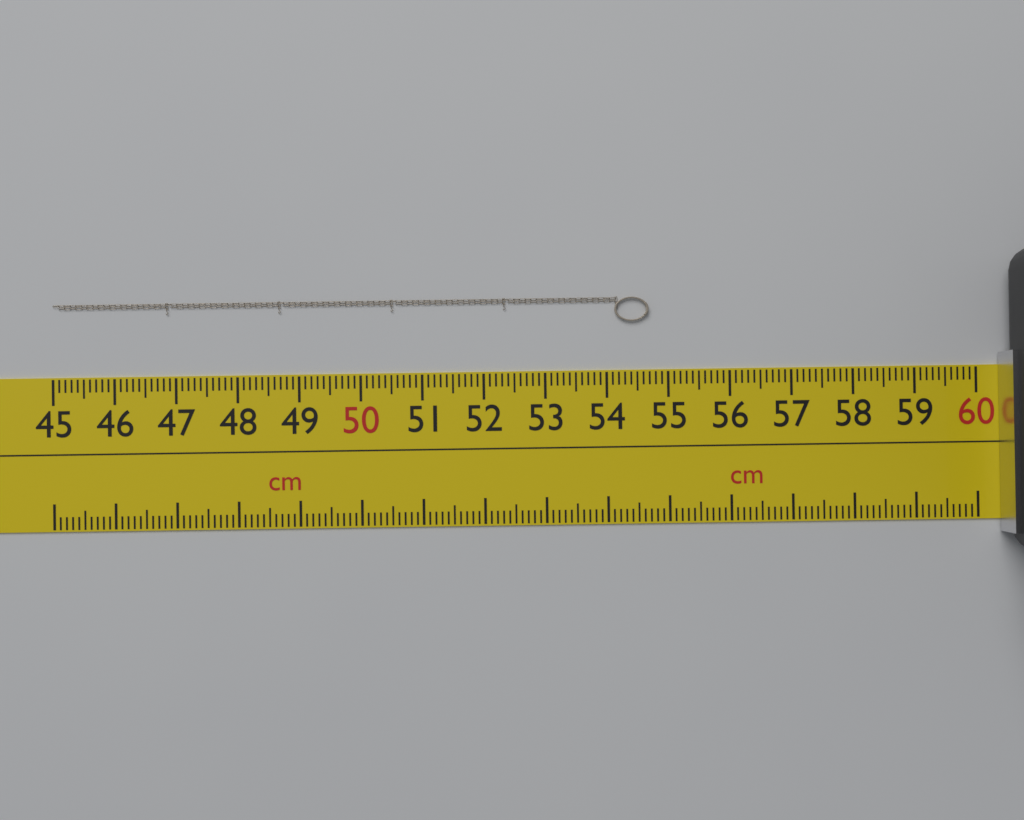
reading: 54.7 cm
